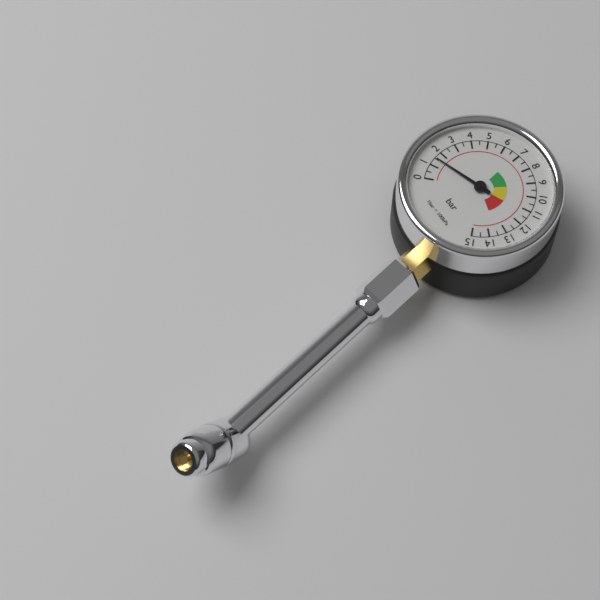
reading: 1.5 bar
